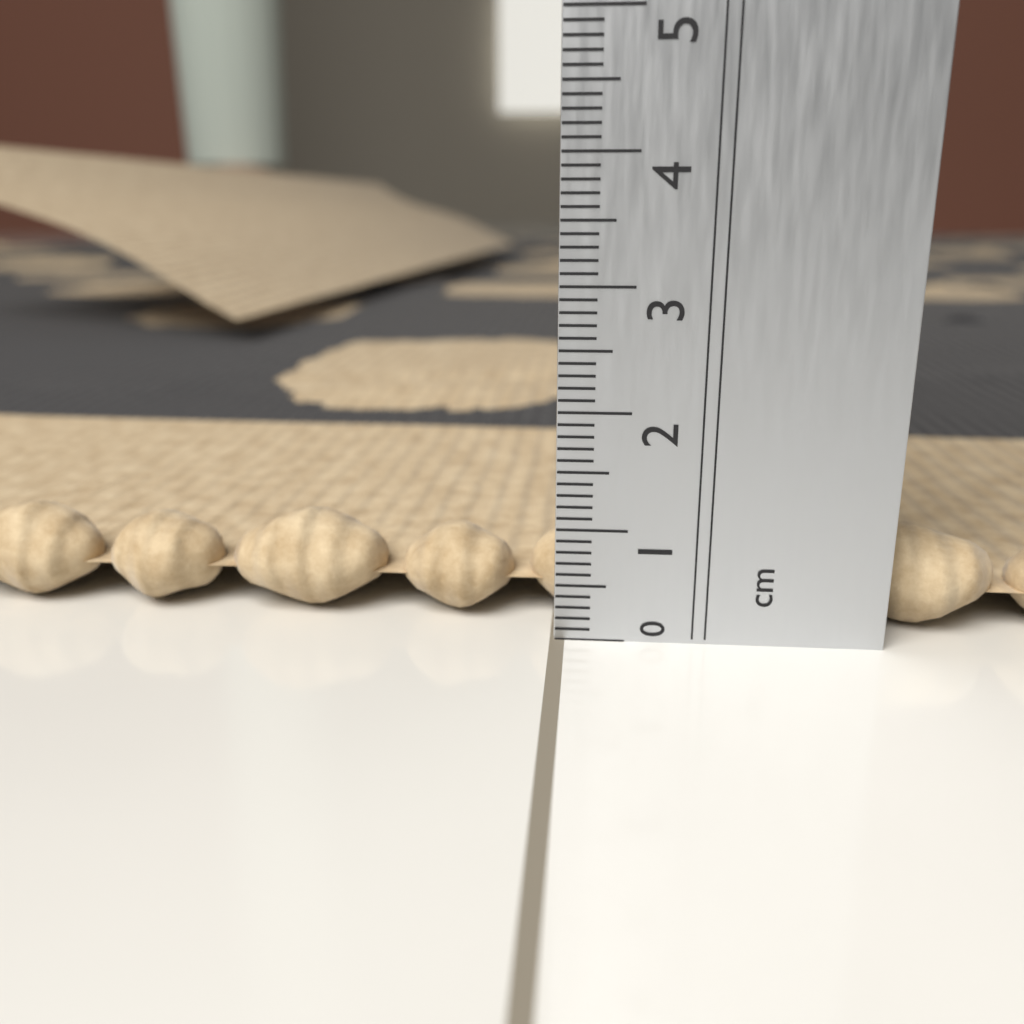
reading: 0.9 cm
